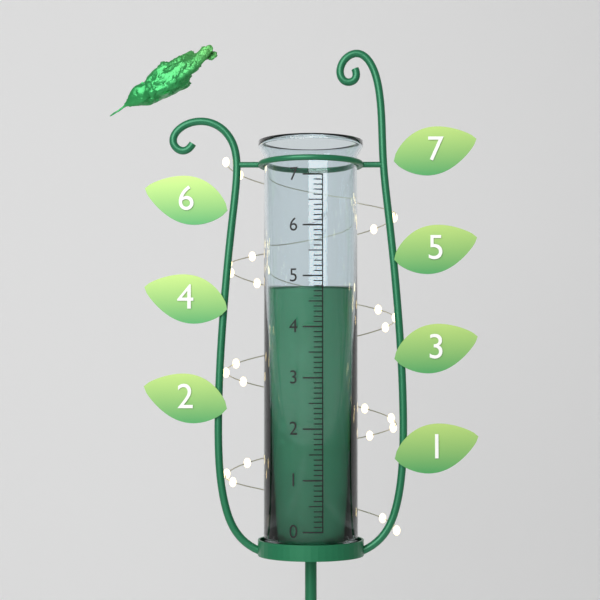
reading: 4.8 (no unit)
